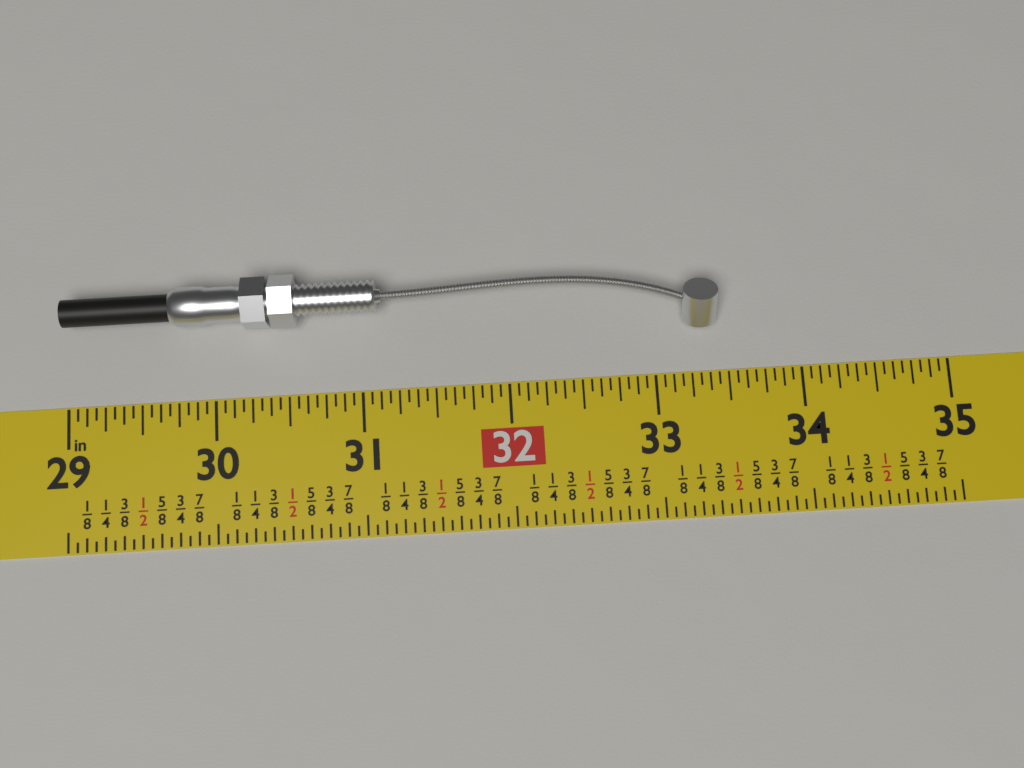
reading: 33.4375 in
